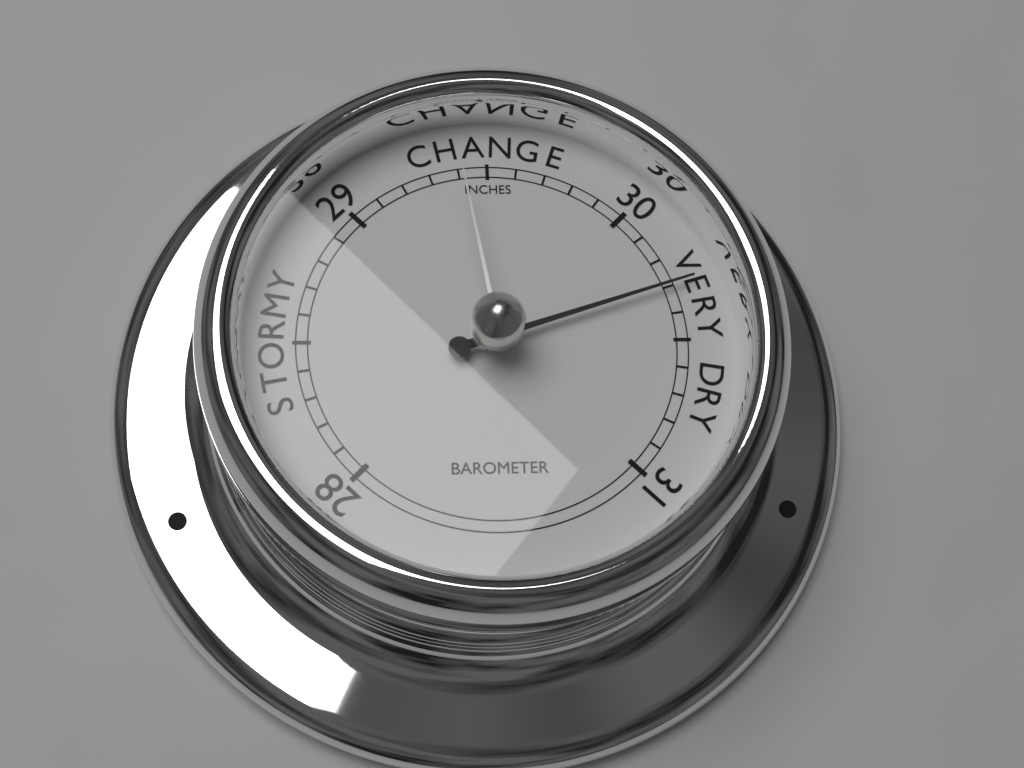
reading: 30.3 inHg
